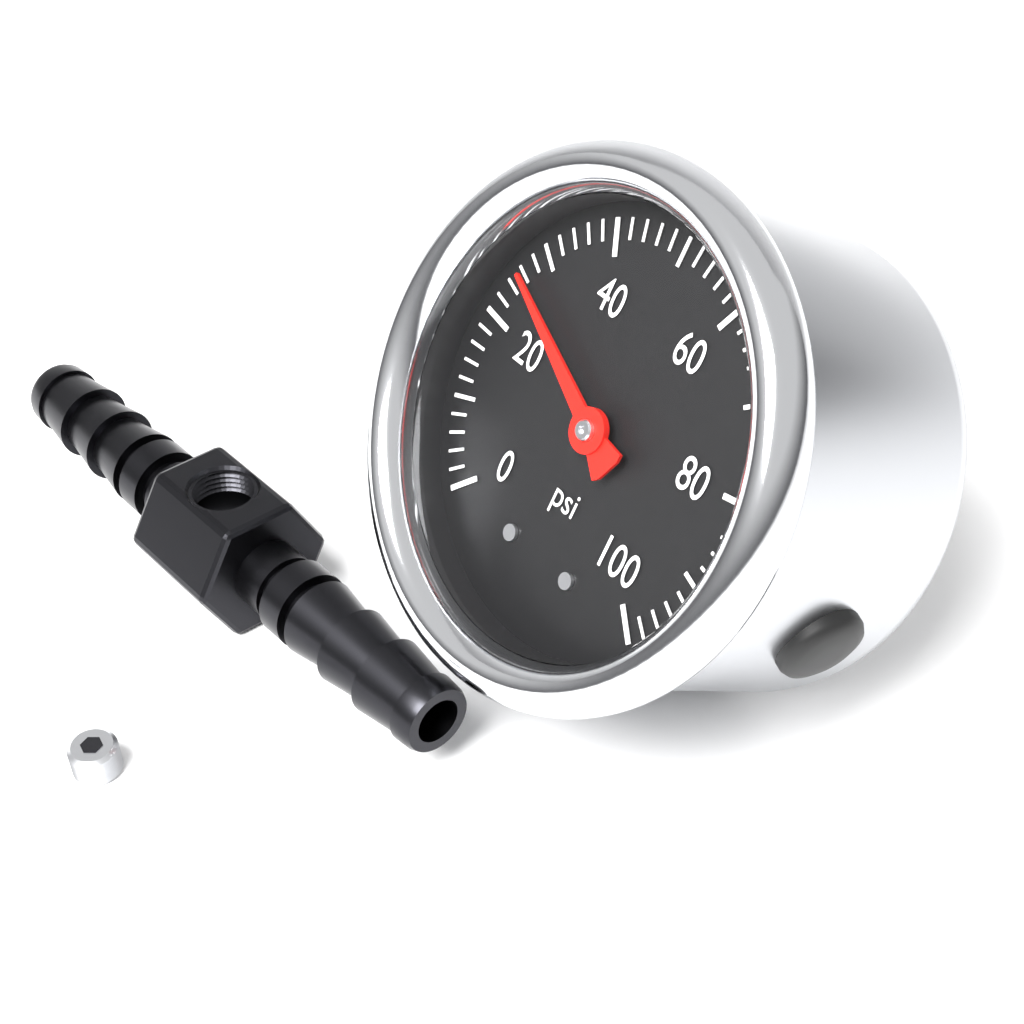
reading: 26 psi
